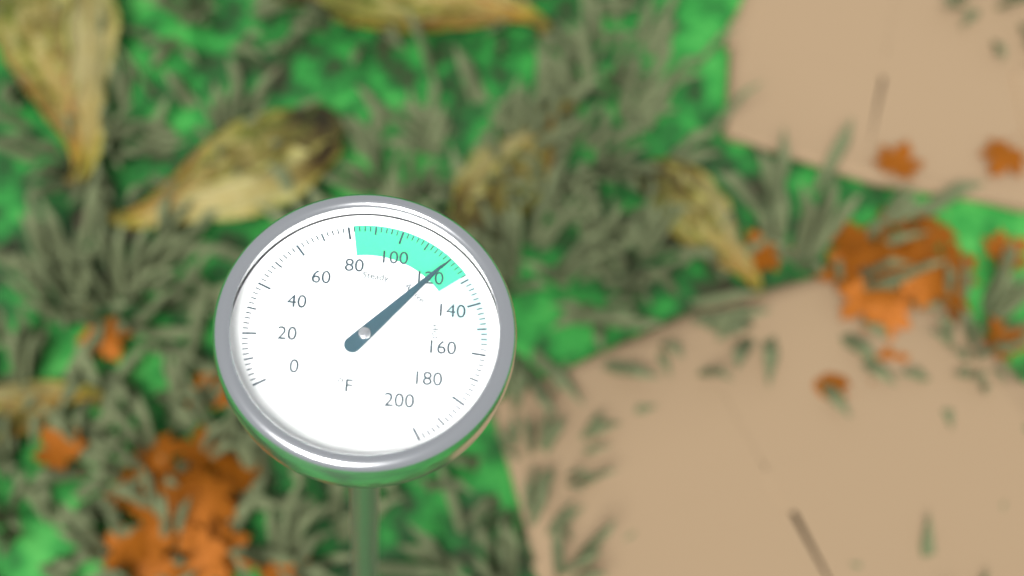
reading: 120 °F
